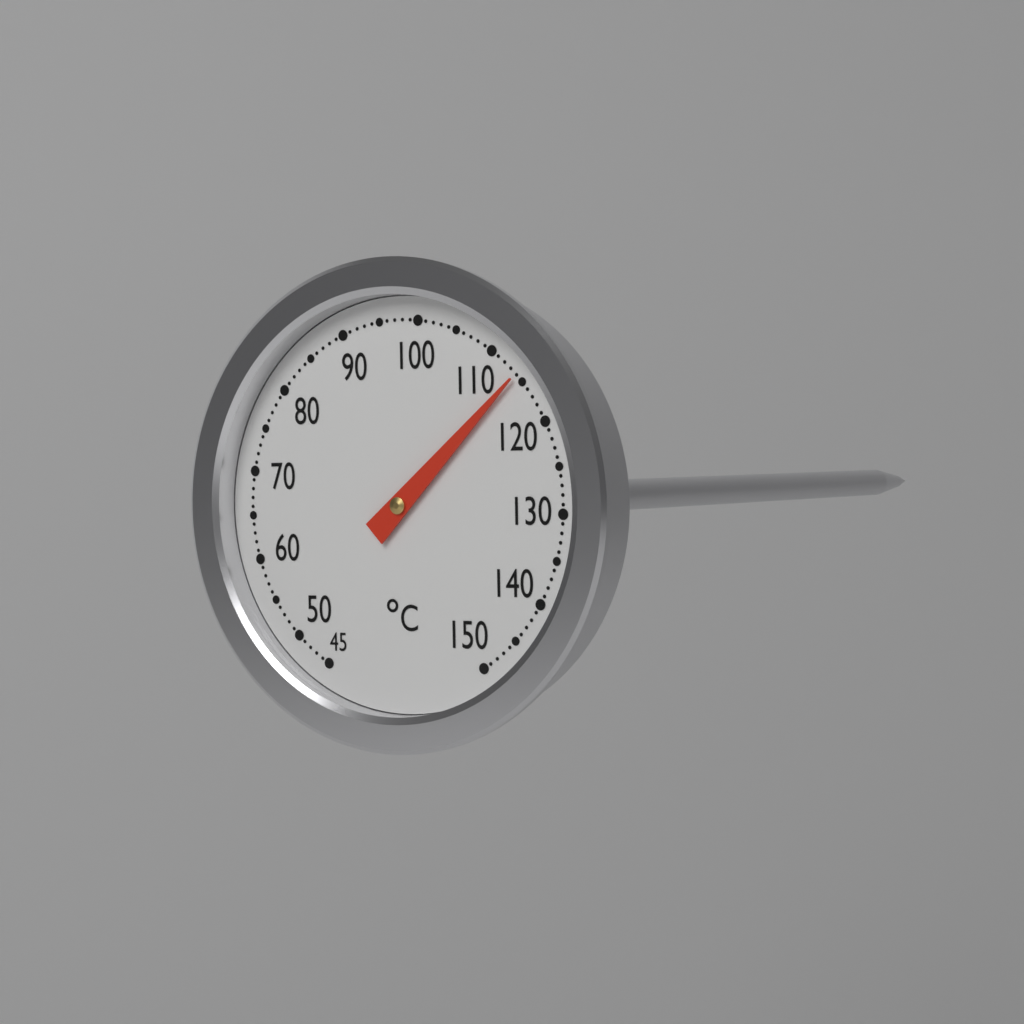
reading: 114 °C
